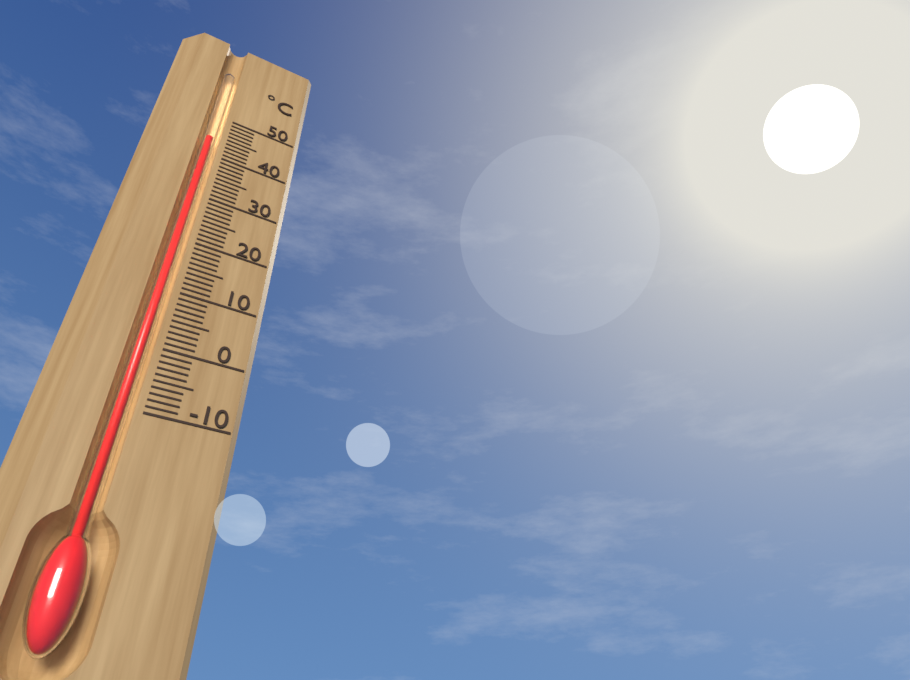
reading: 44 °C
